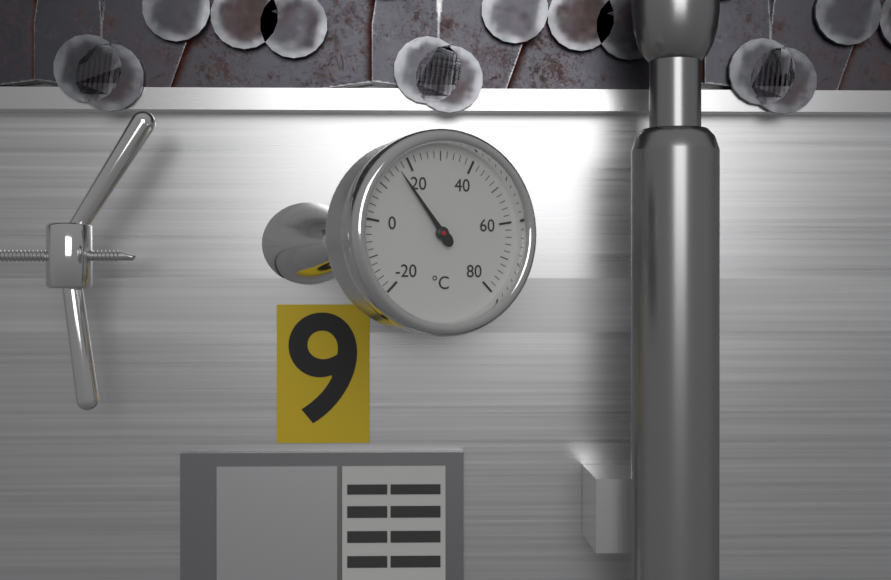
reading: 16 °C
